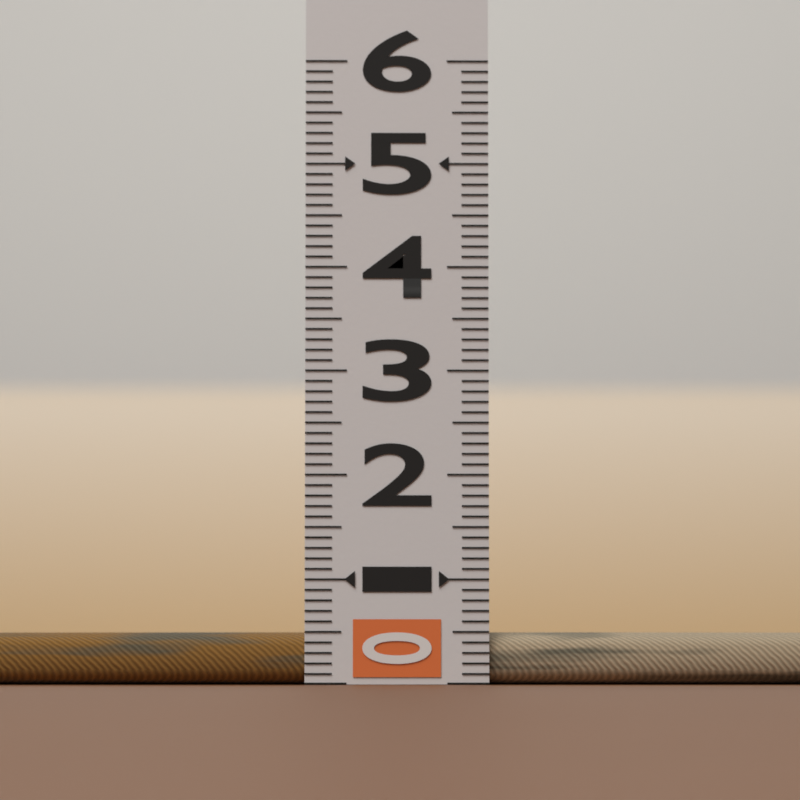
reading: 0.5 (no unit)
